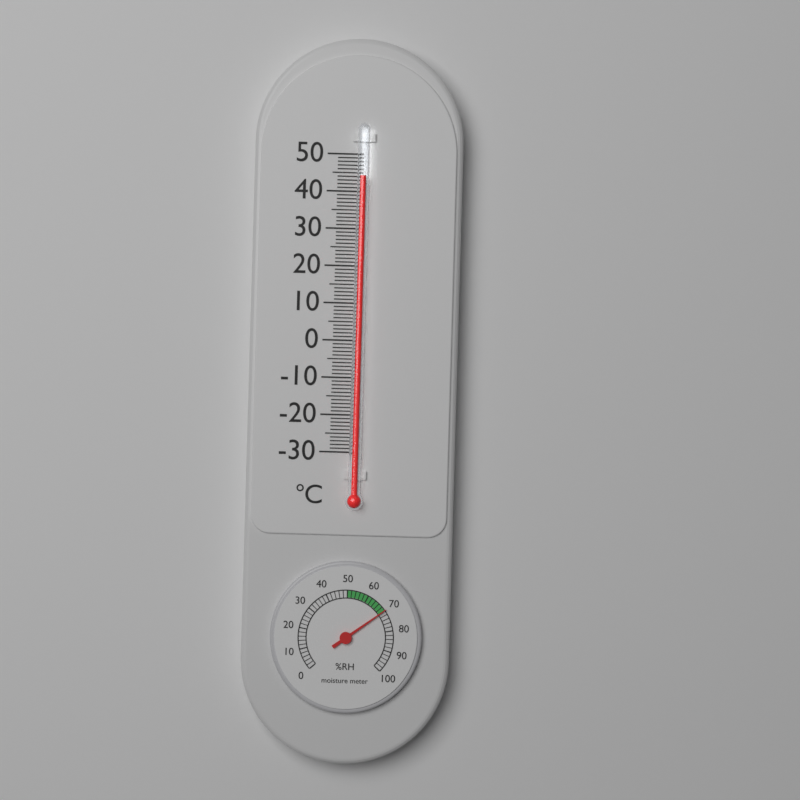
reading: 44 °C
